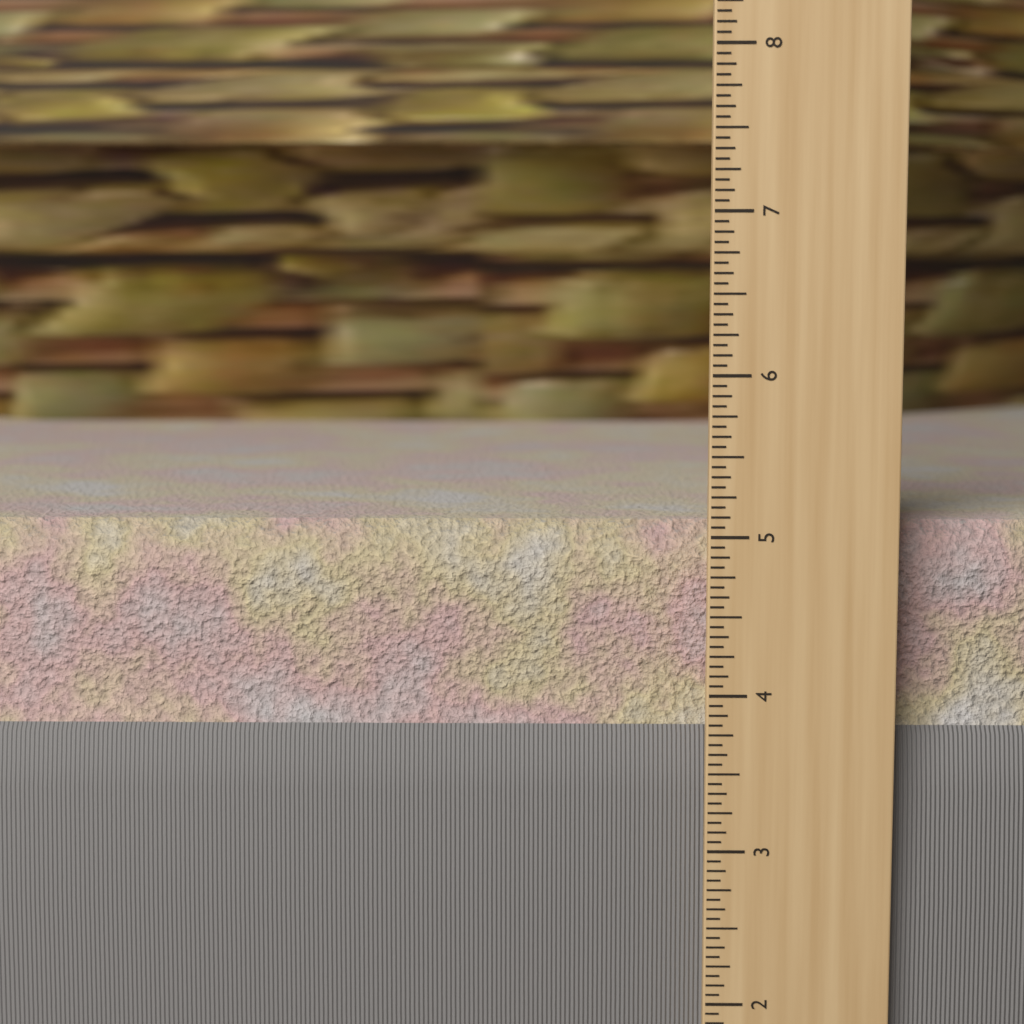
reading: 5.0625 in
